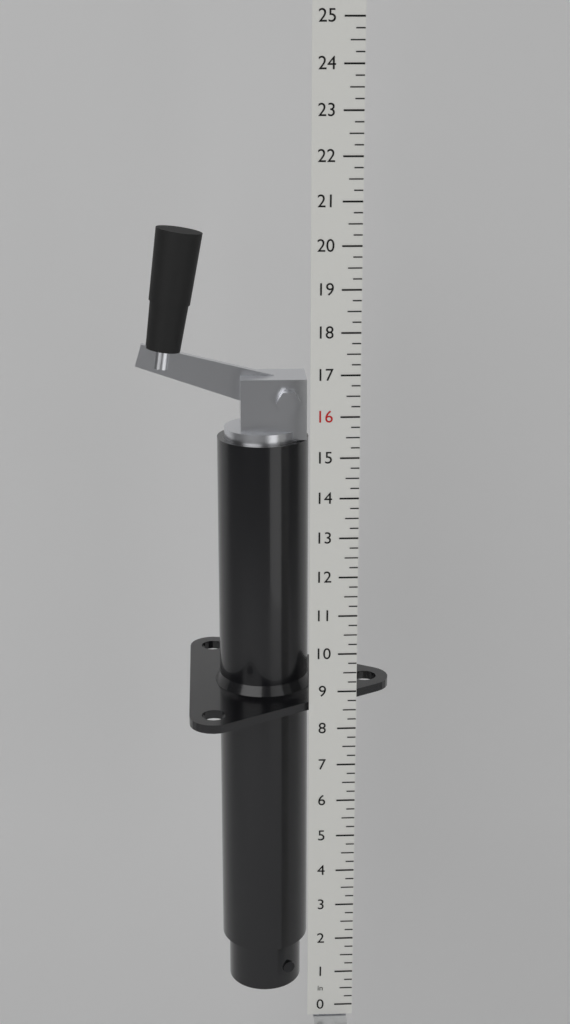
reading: 20.25 in
